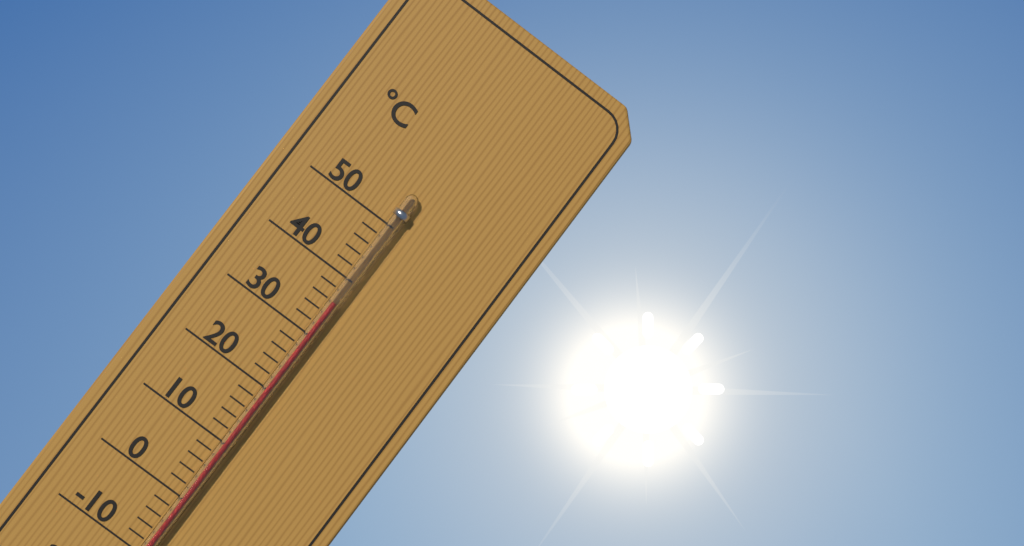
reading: 36 °C
